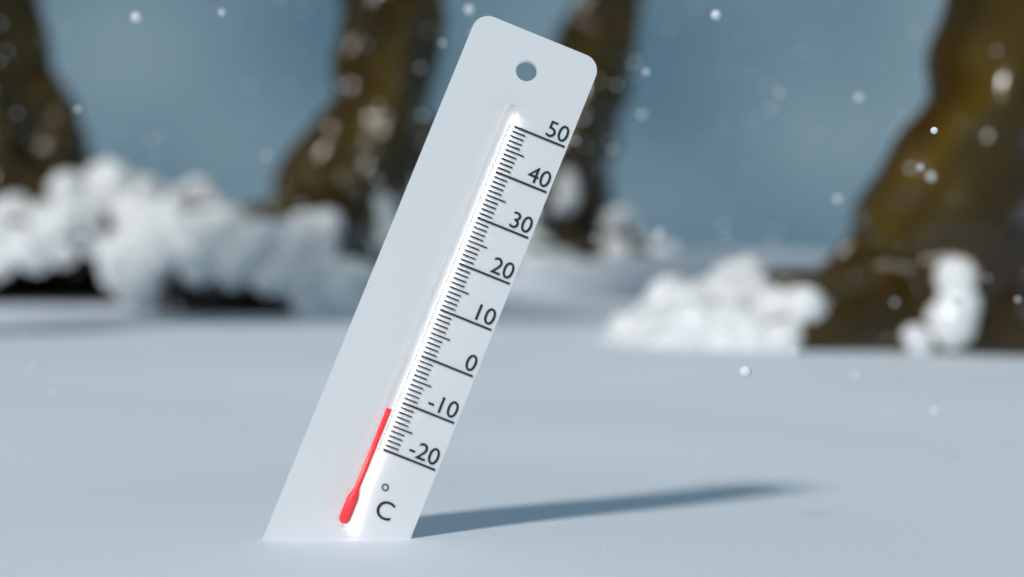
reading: -12 °C
